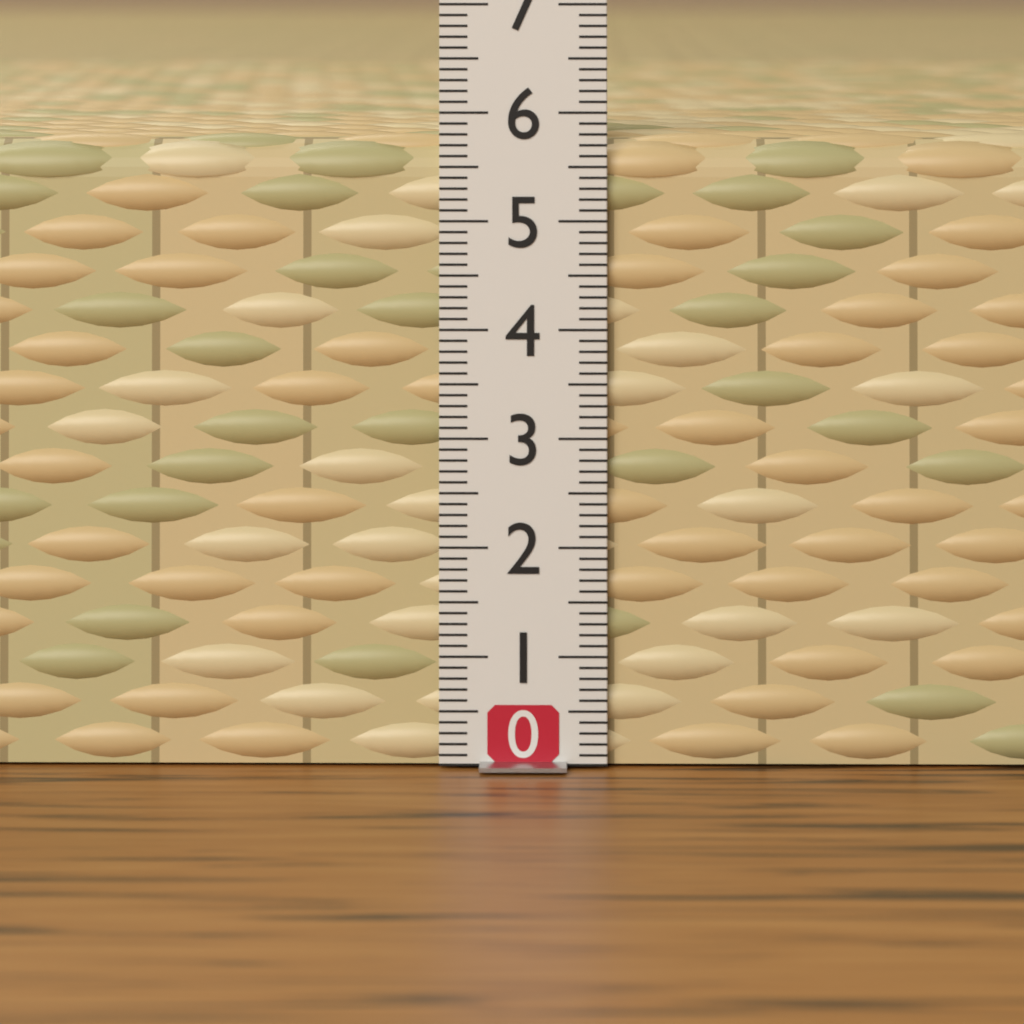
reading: 5.8 (no unit)
